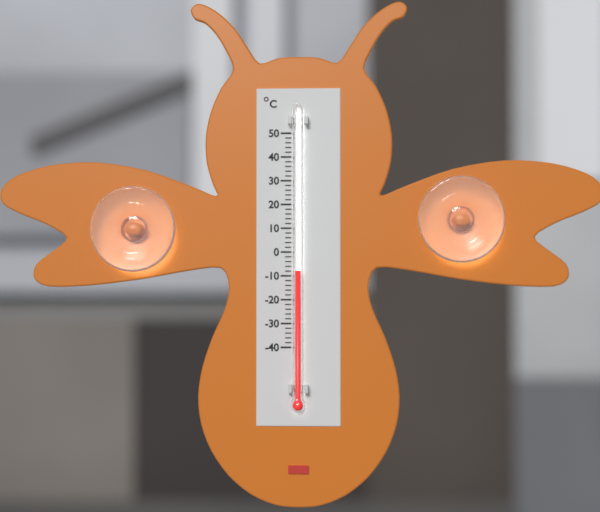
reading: -8 °C
